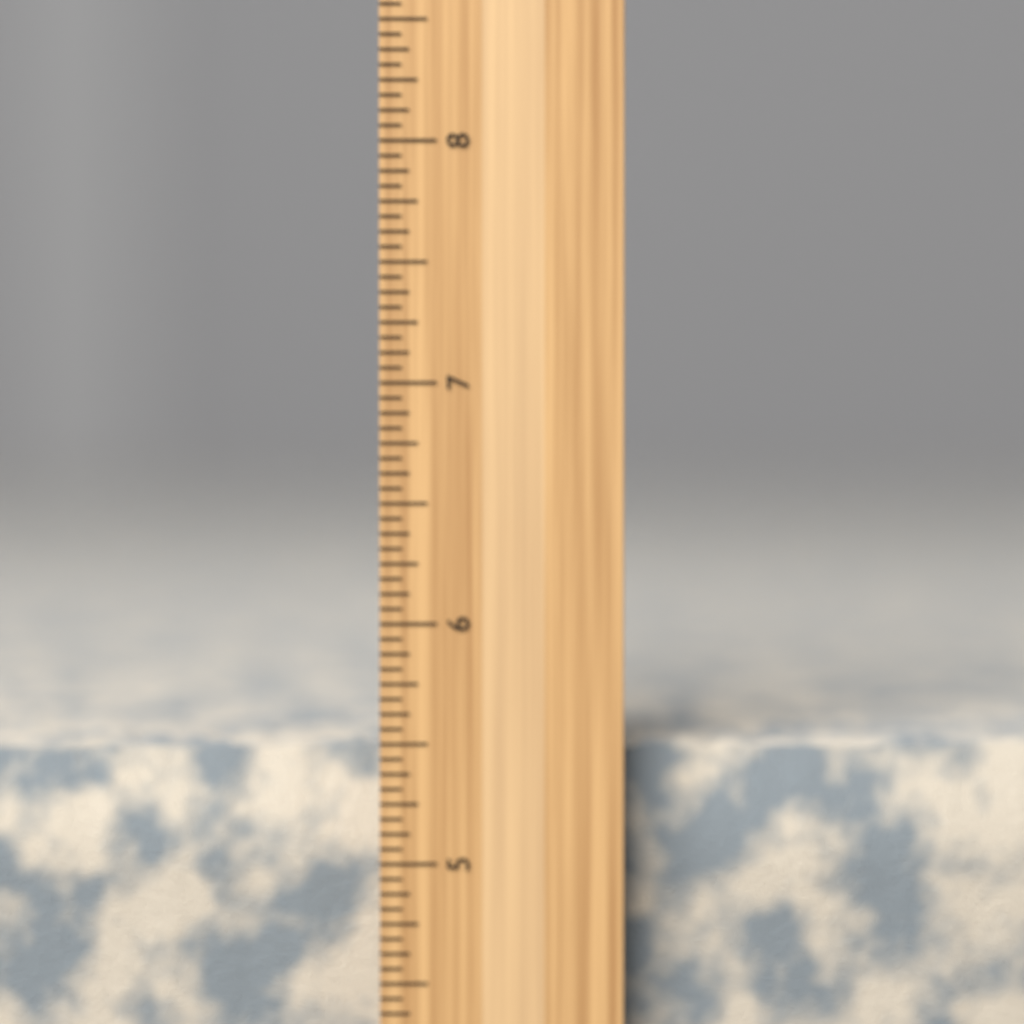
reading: 5.5000 inch
